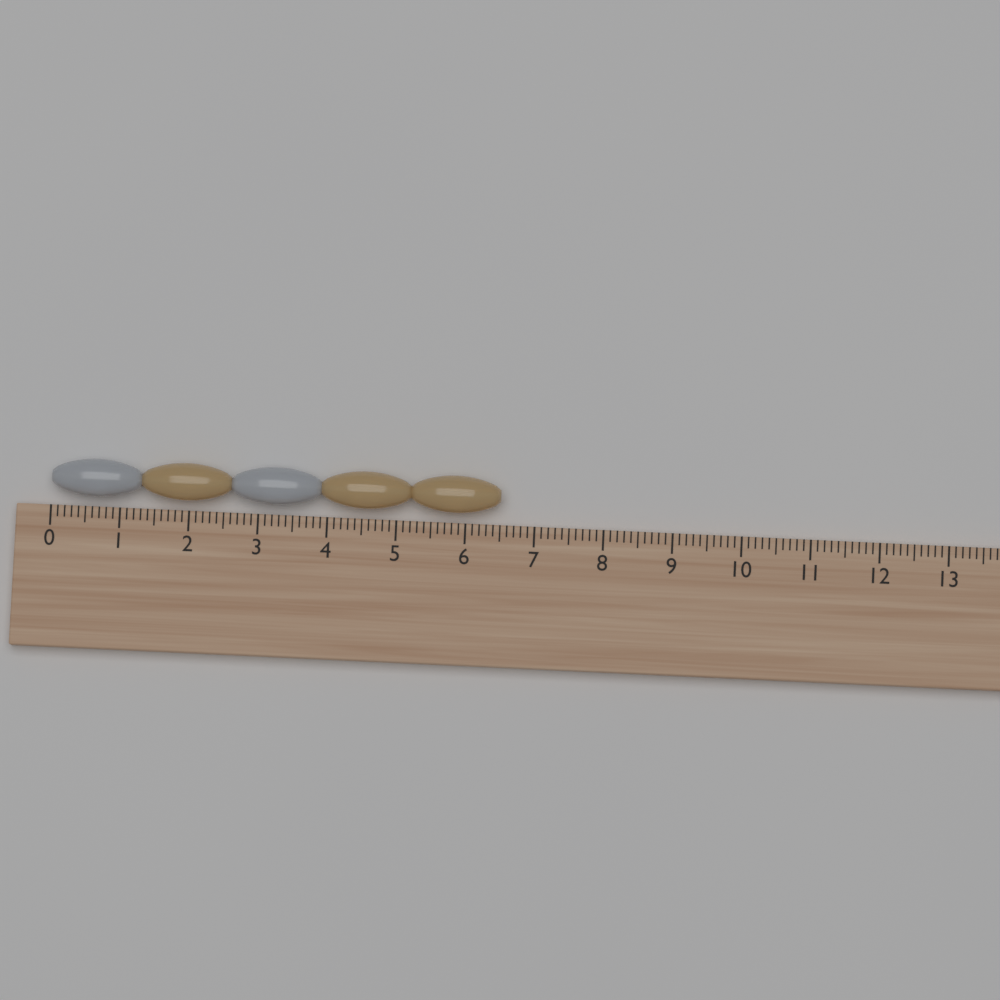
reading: 6.5 (no unit)
